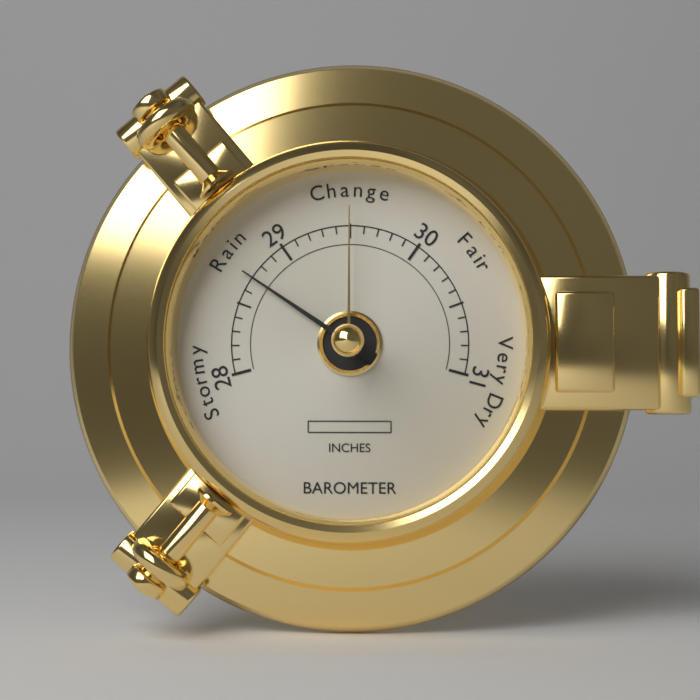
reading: 28.7 inches
